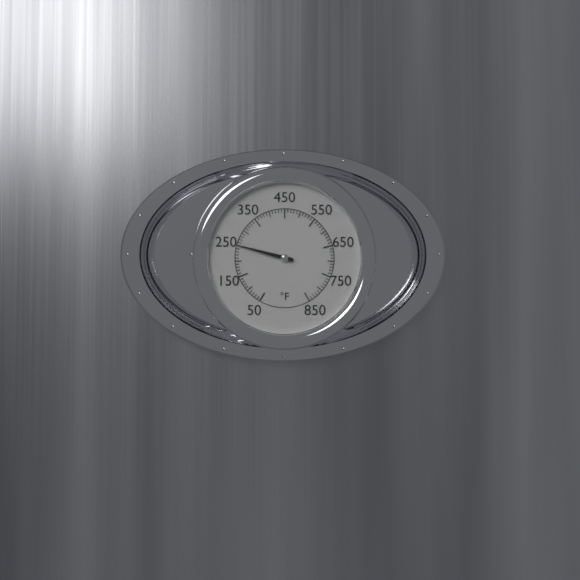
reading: 250 °F
